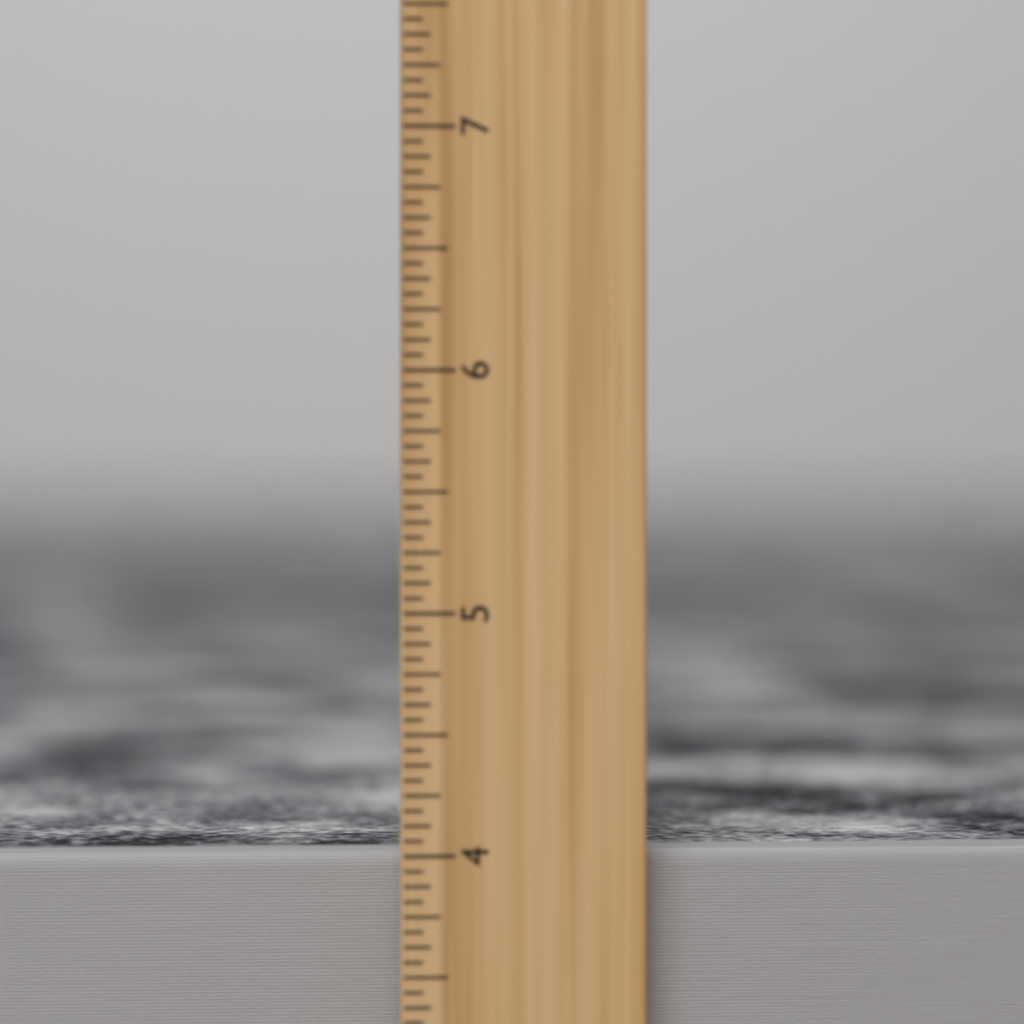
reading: 4.0000 inch
